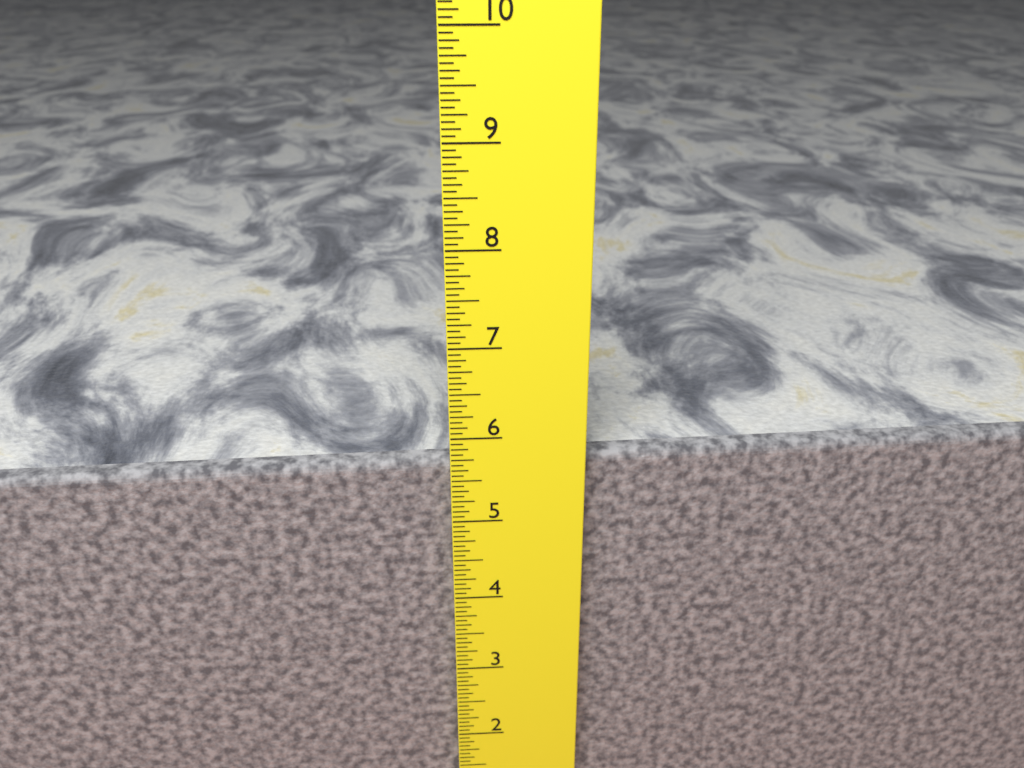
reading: 5.6875 in
